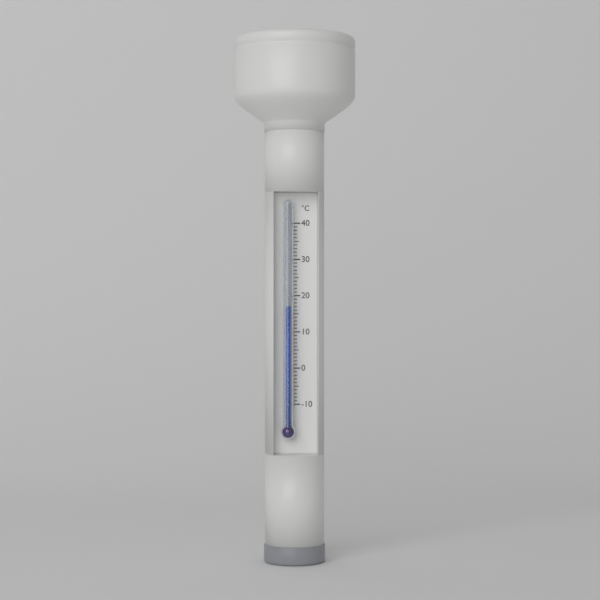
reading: 17 °C
